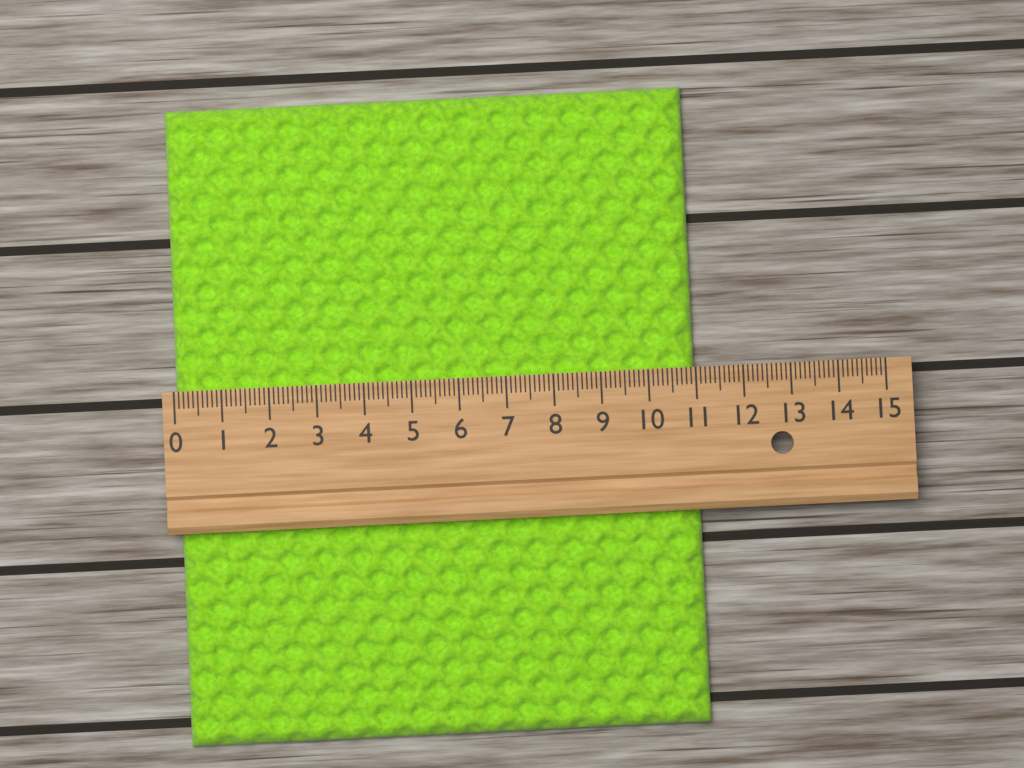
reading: 11.0 (no unit)
